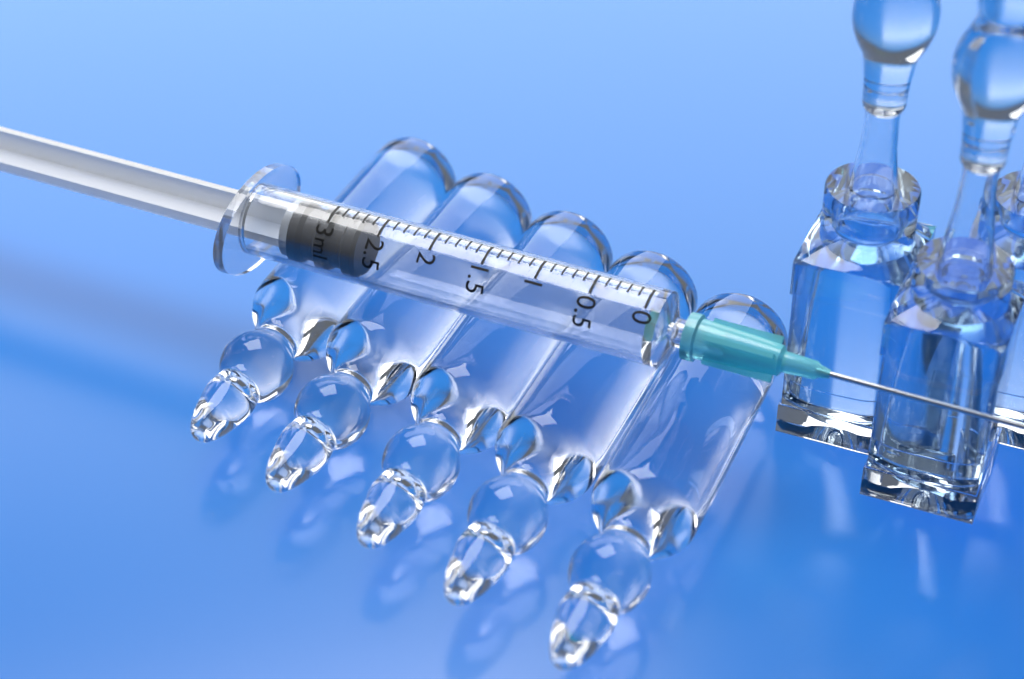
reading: 2.7 ml
